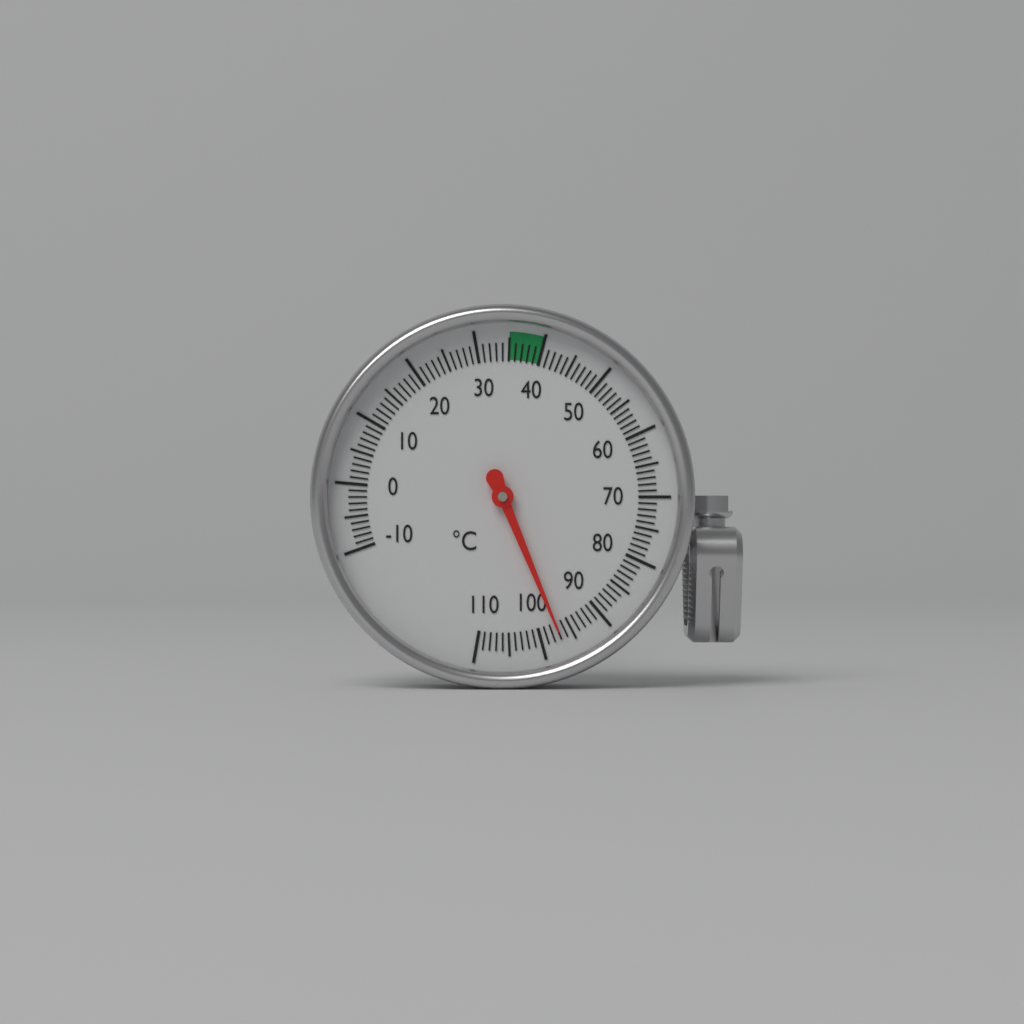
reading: 97 °C
